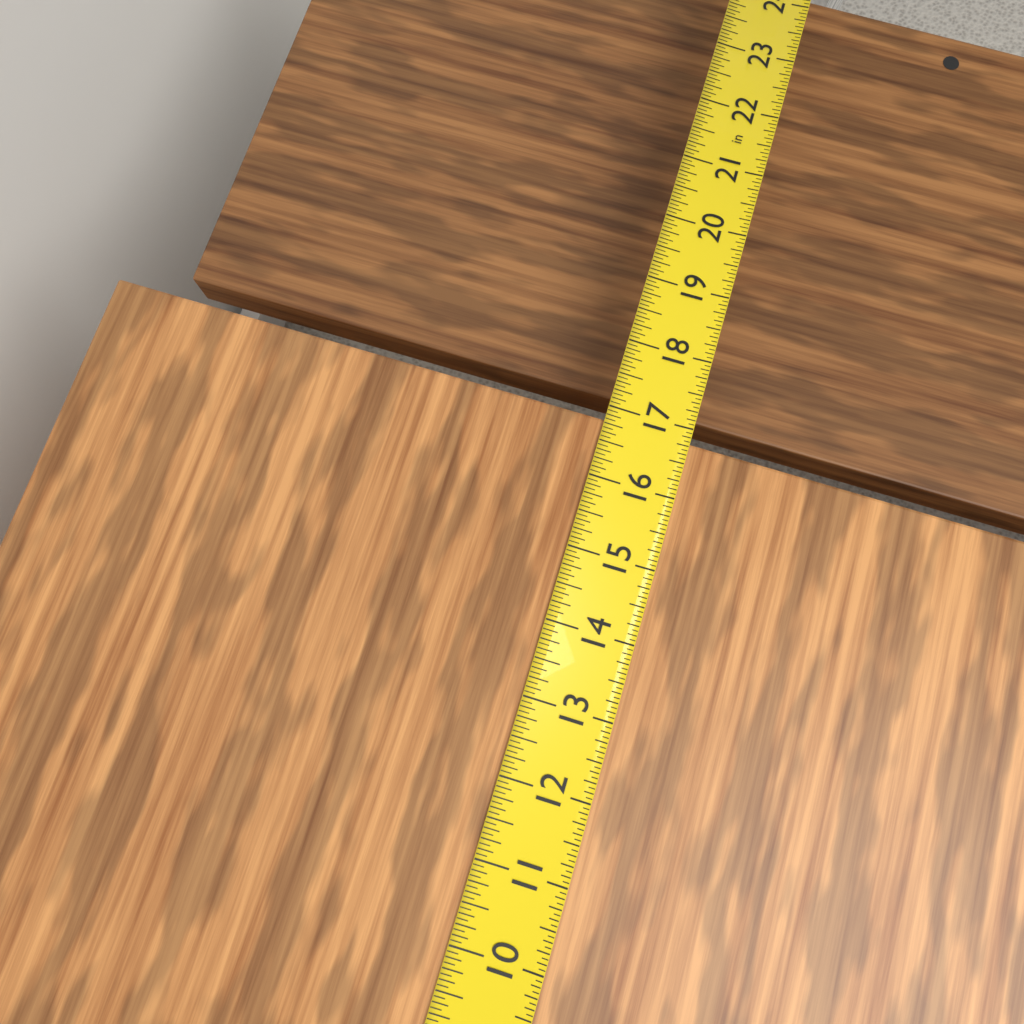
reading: 16.8125 in
